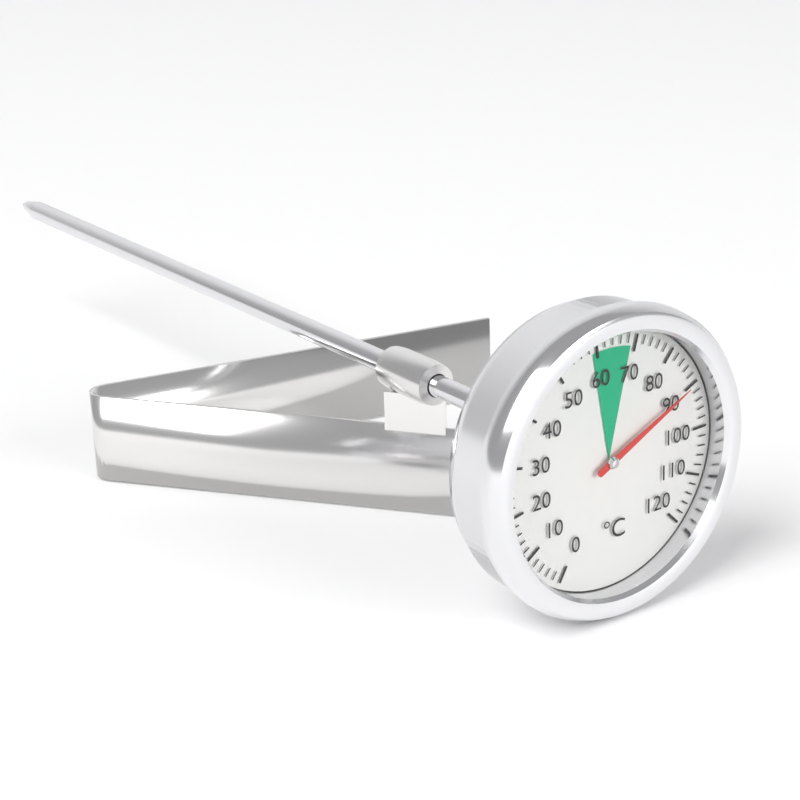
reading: 90 °C
